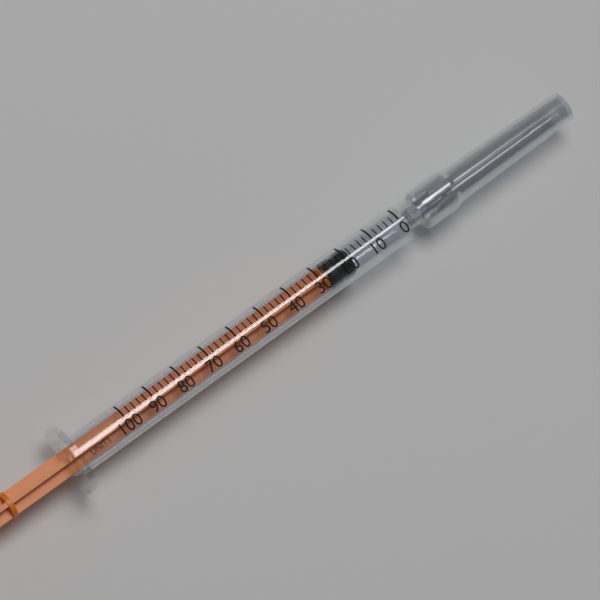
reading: 18 units
